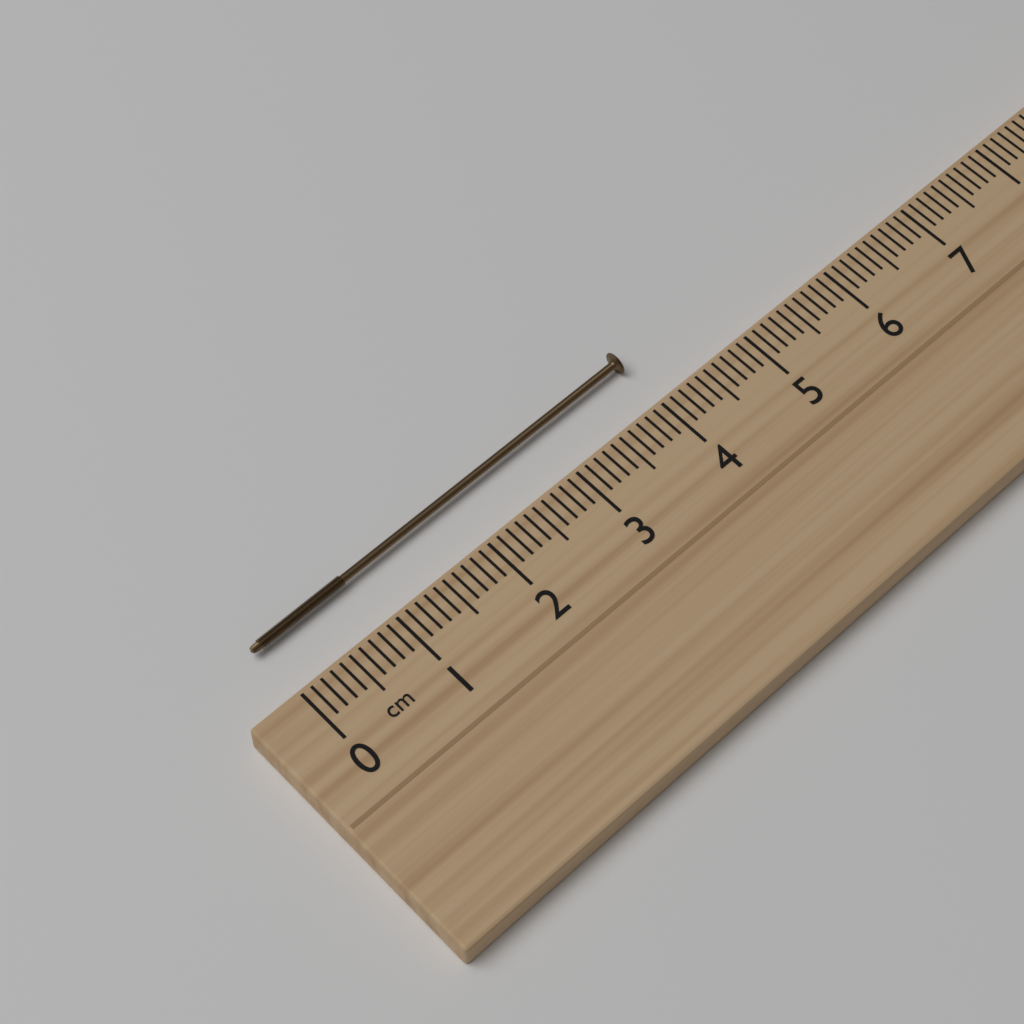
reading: 4.1 cm
